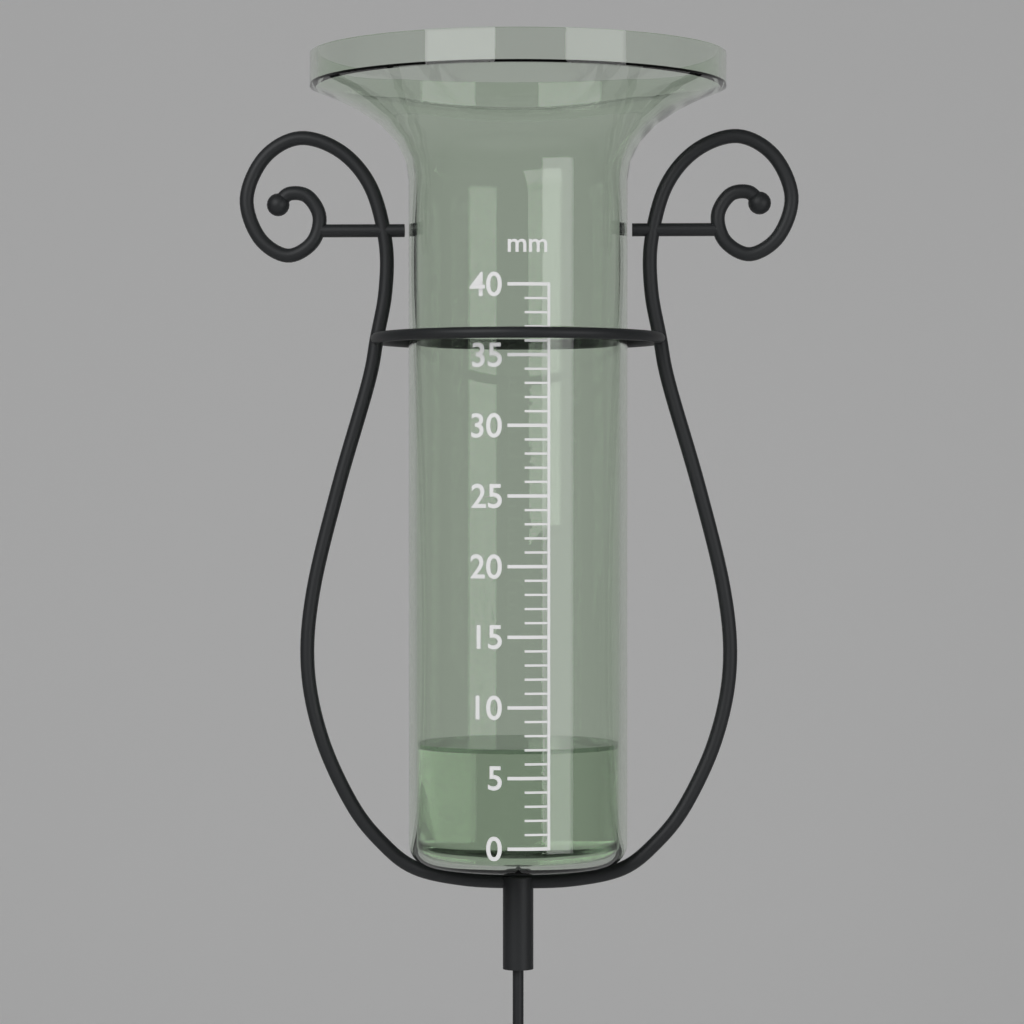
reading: 7 mm
